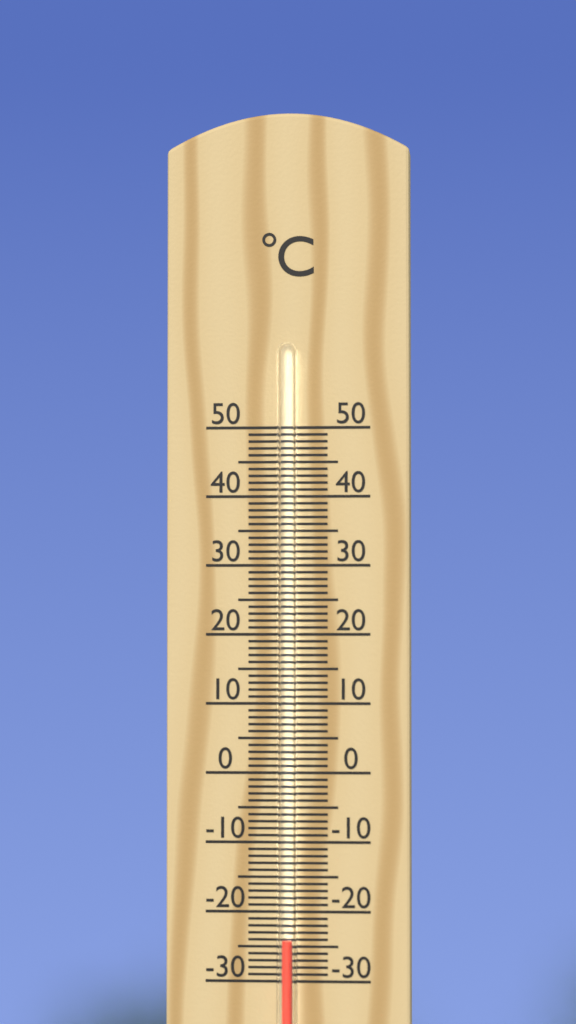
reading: -24 °C
